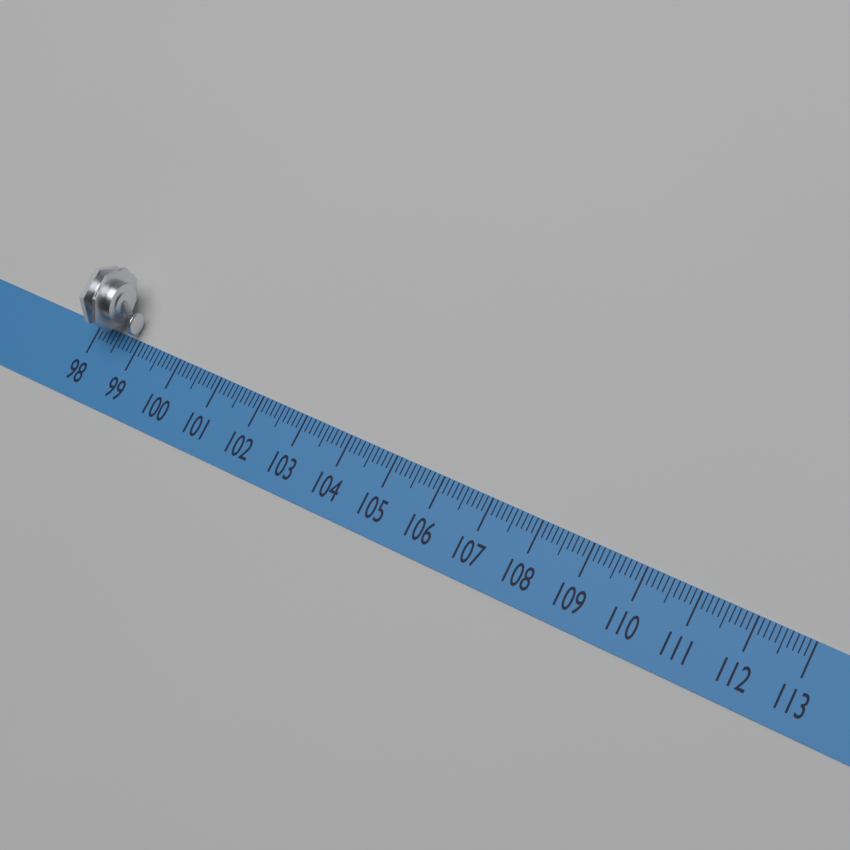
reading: 98.9 (no unit)
